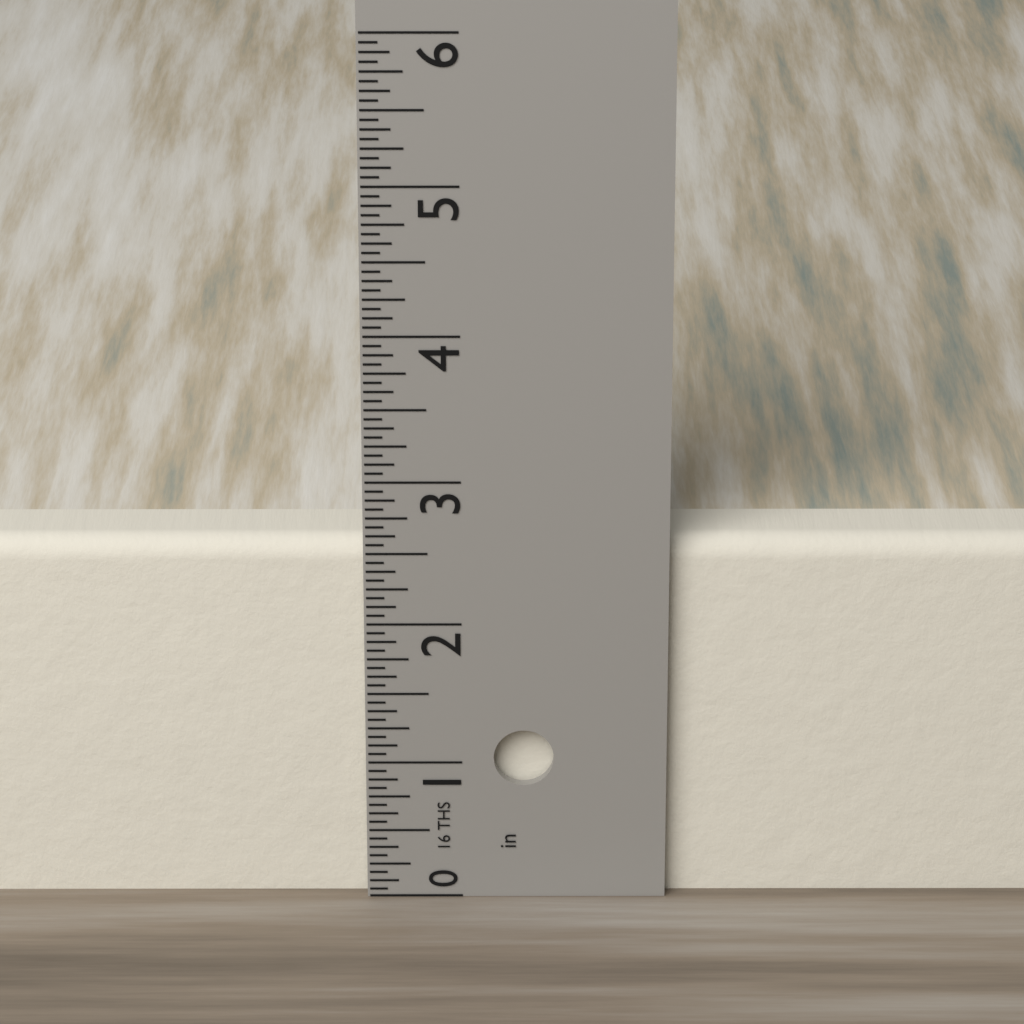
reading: 2.5625 in
